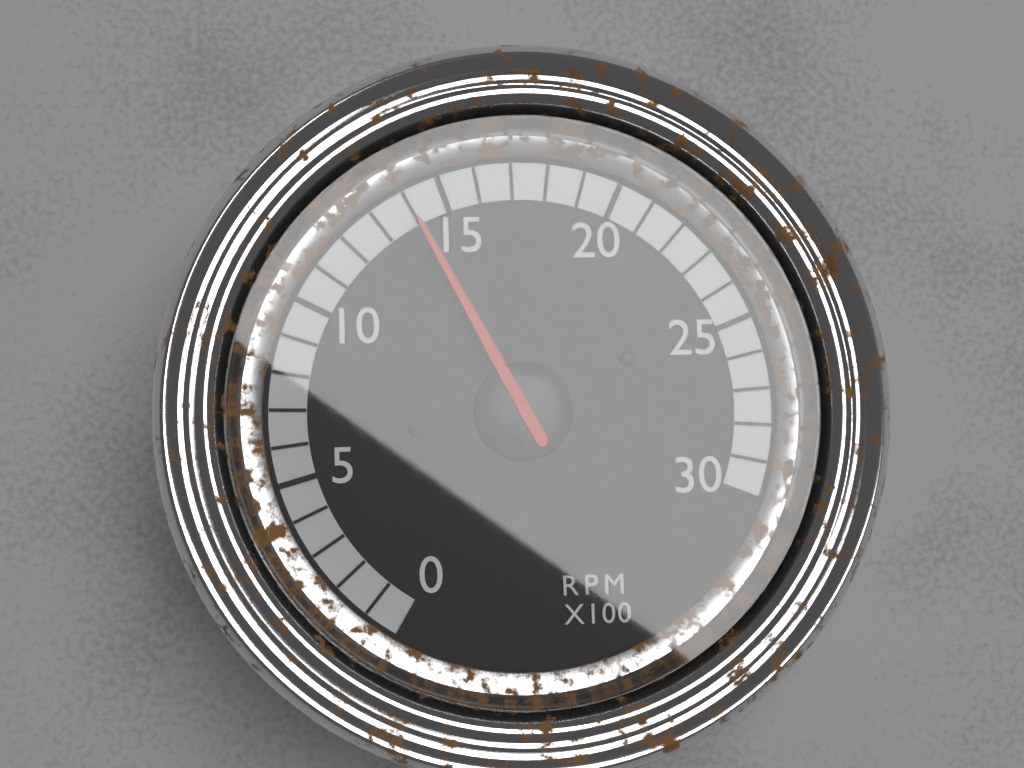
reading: 14 RPM x100
